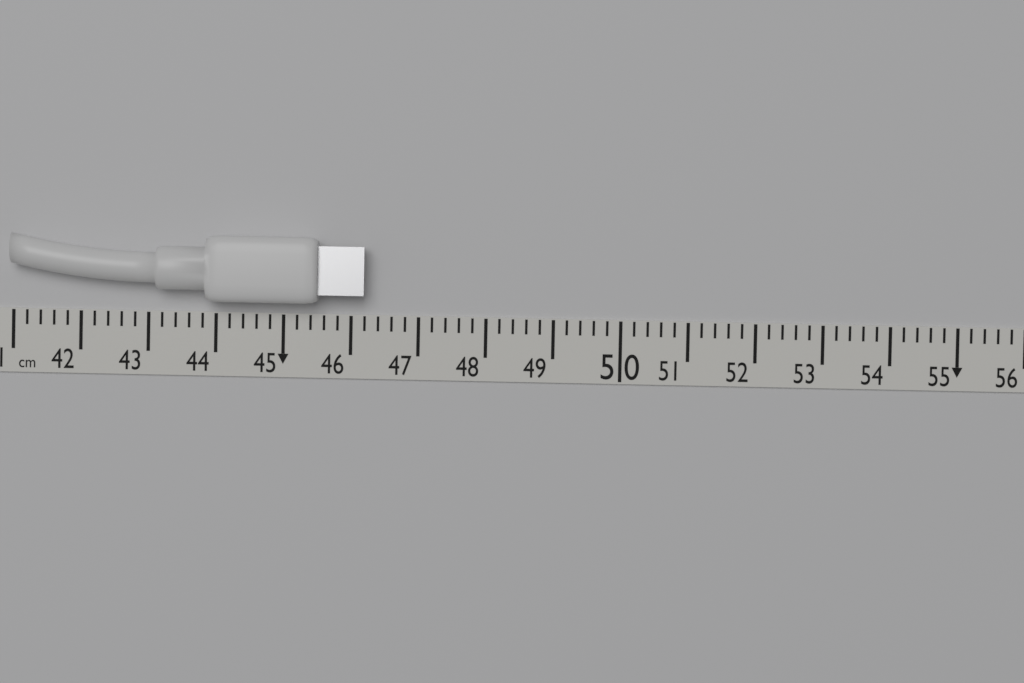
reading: 46.2 cm
